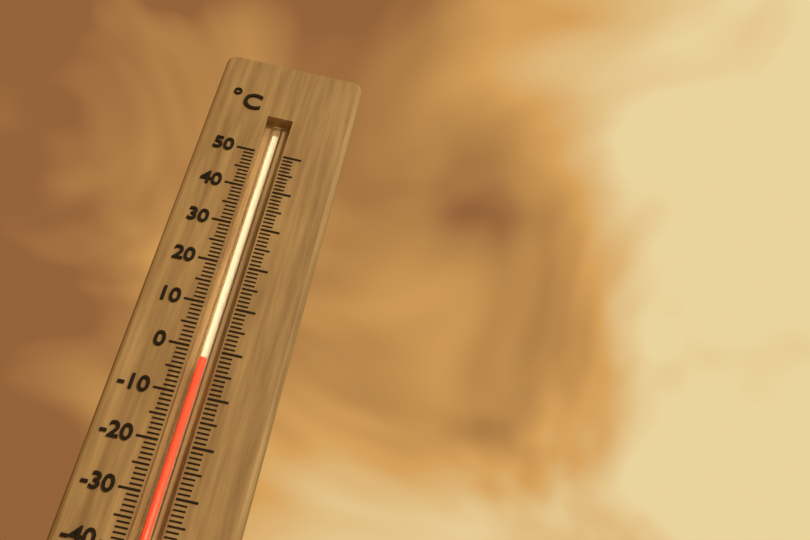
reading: -2 °C
